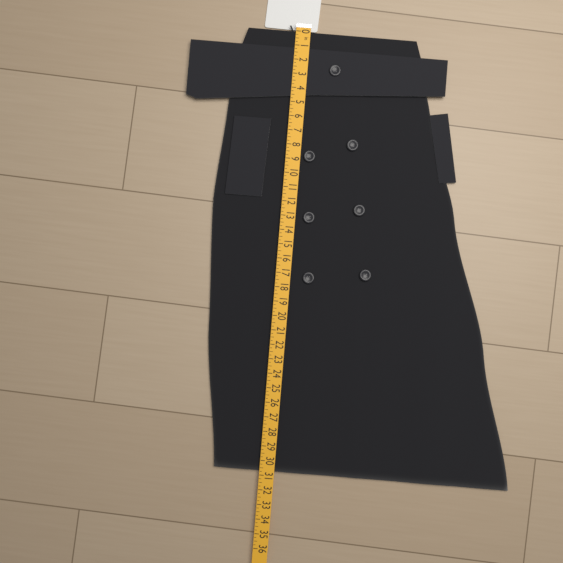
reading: 30.75 in
